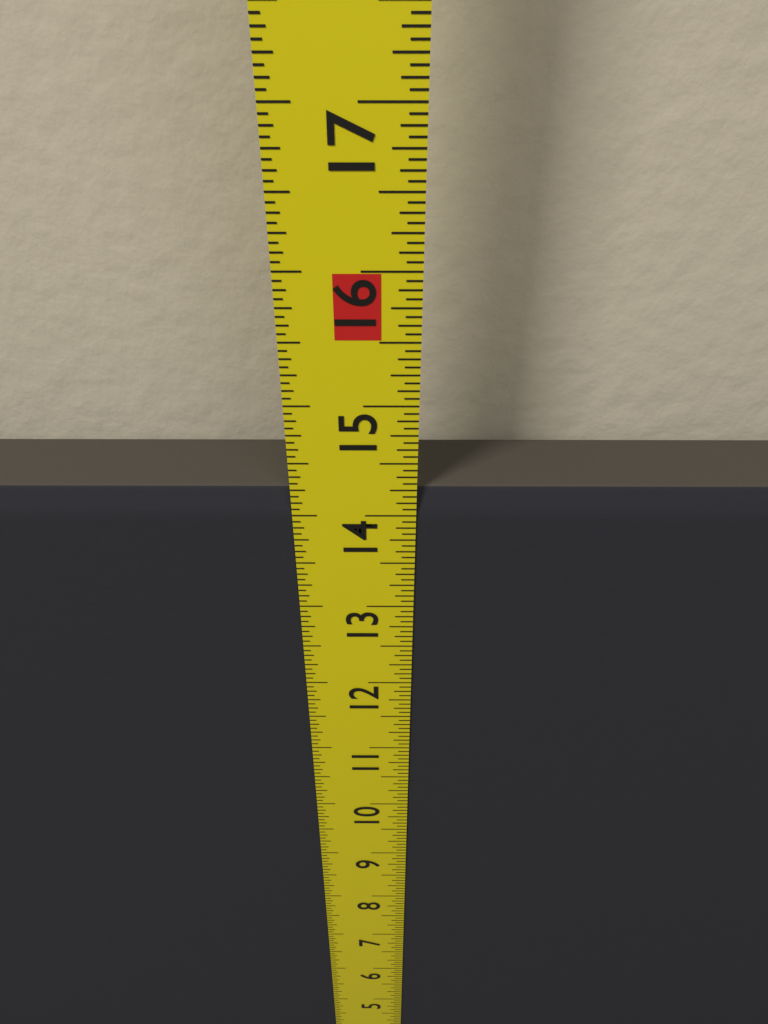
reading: 14.2500 in
